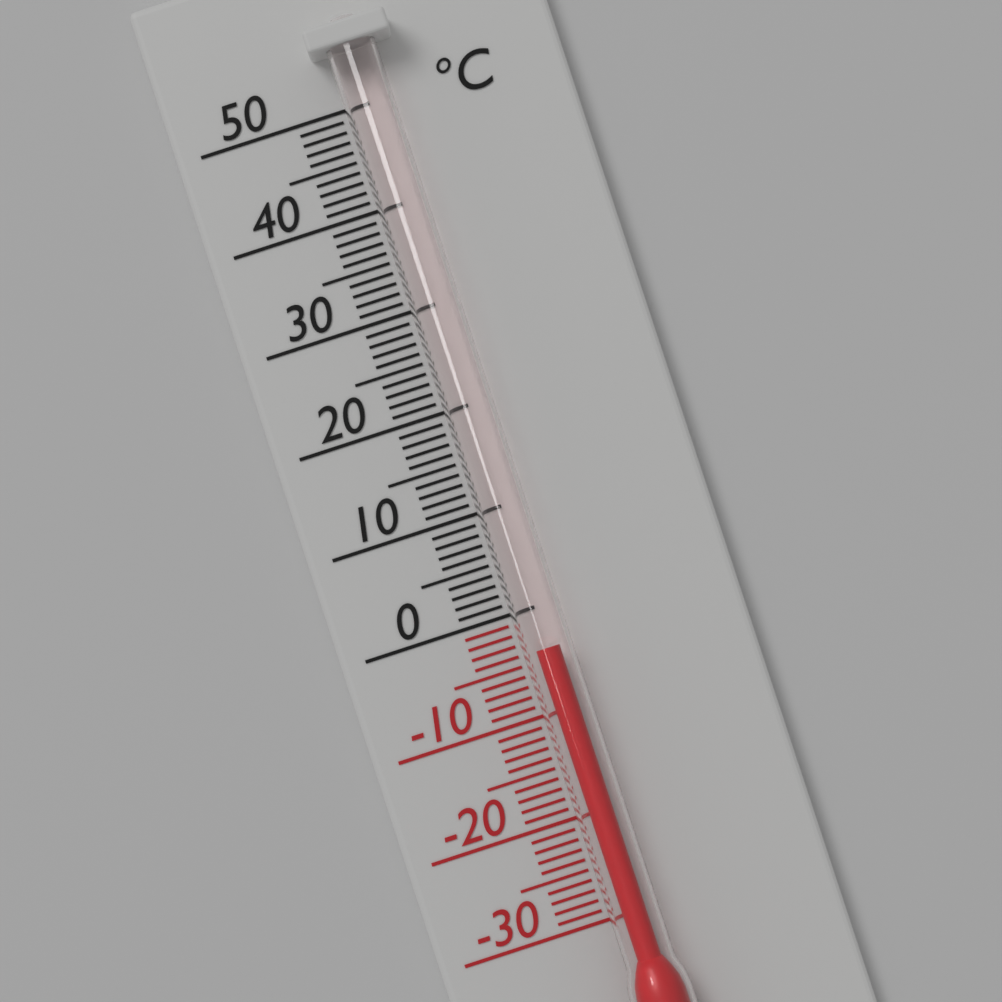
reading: -4 °C
